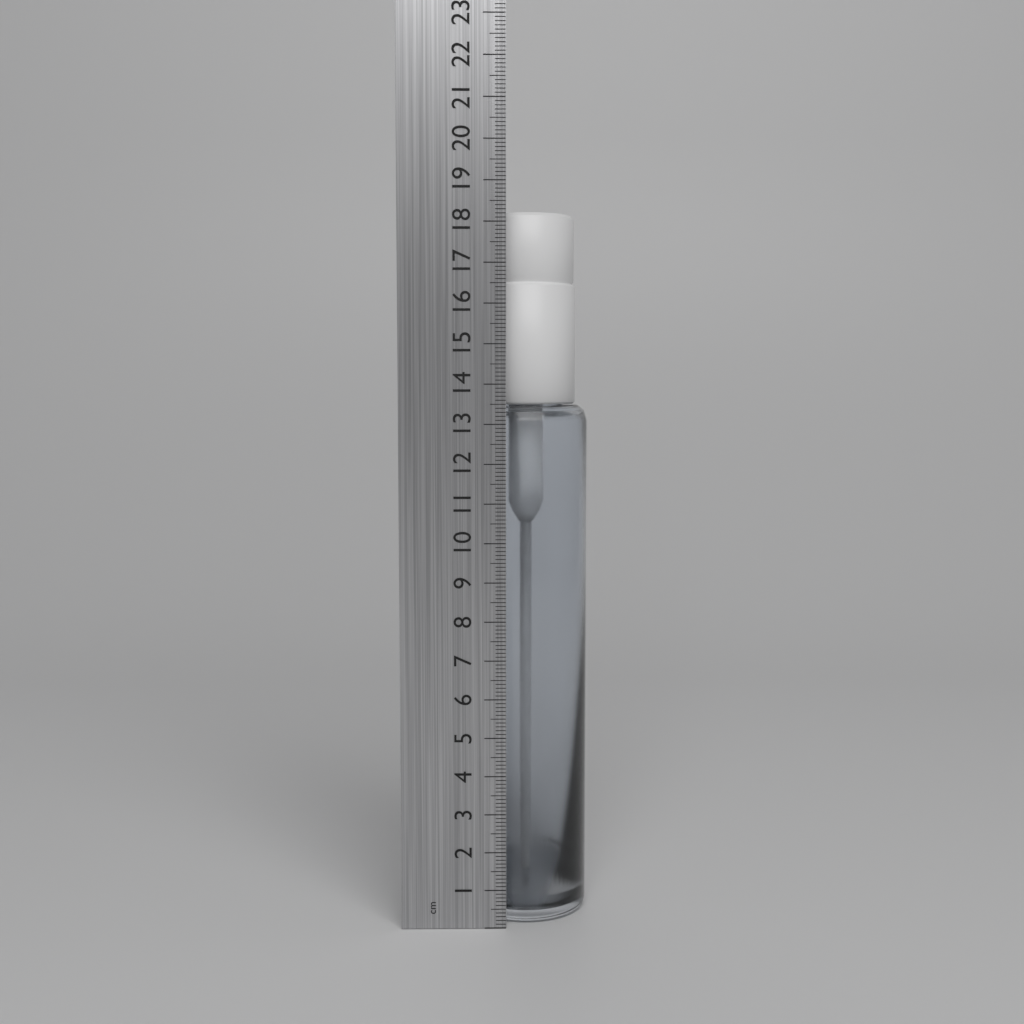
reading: 18.3 cm
